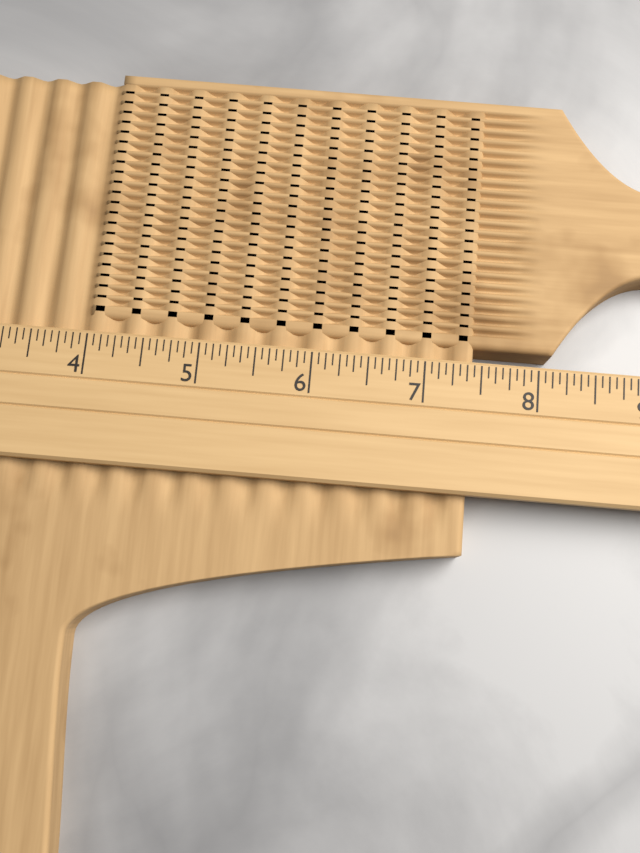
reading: 7.4375 (no unit)
